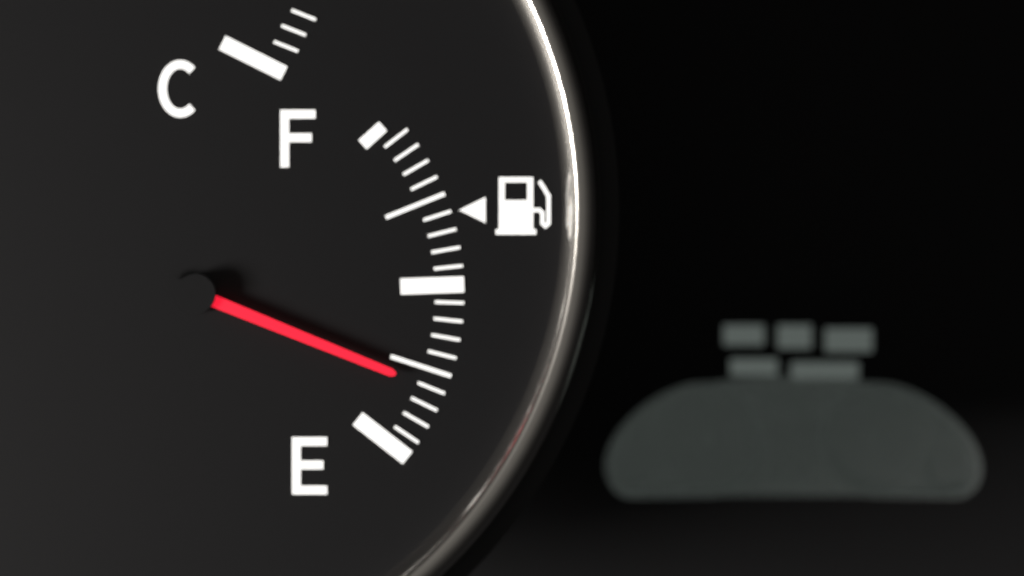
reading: 0.20 (no unit)
